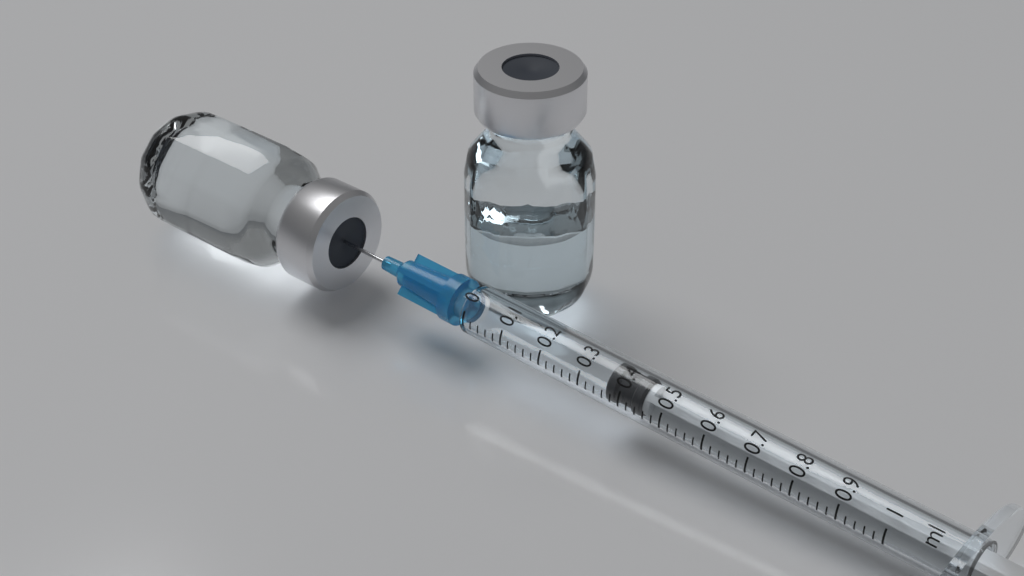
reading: 0.36 ml
